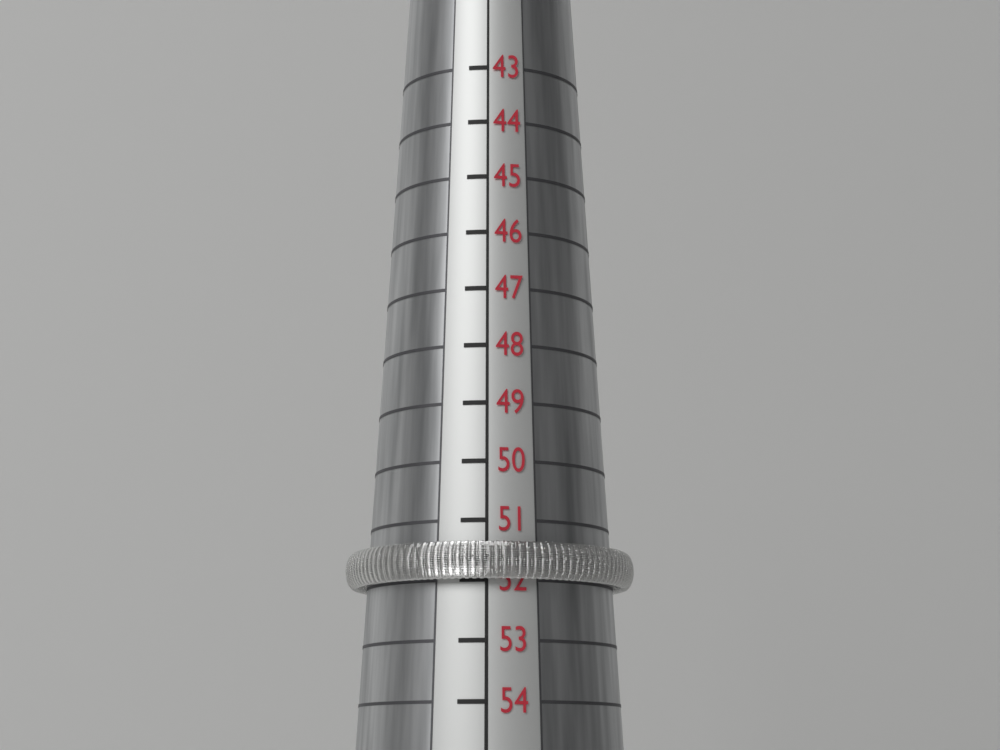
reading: 52 (no unit)
